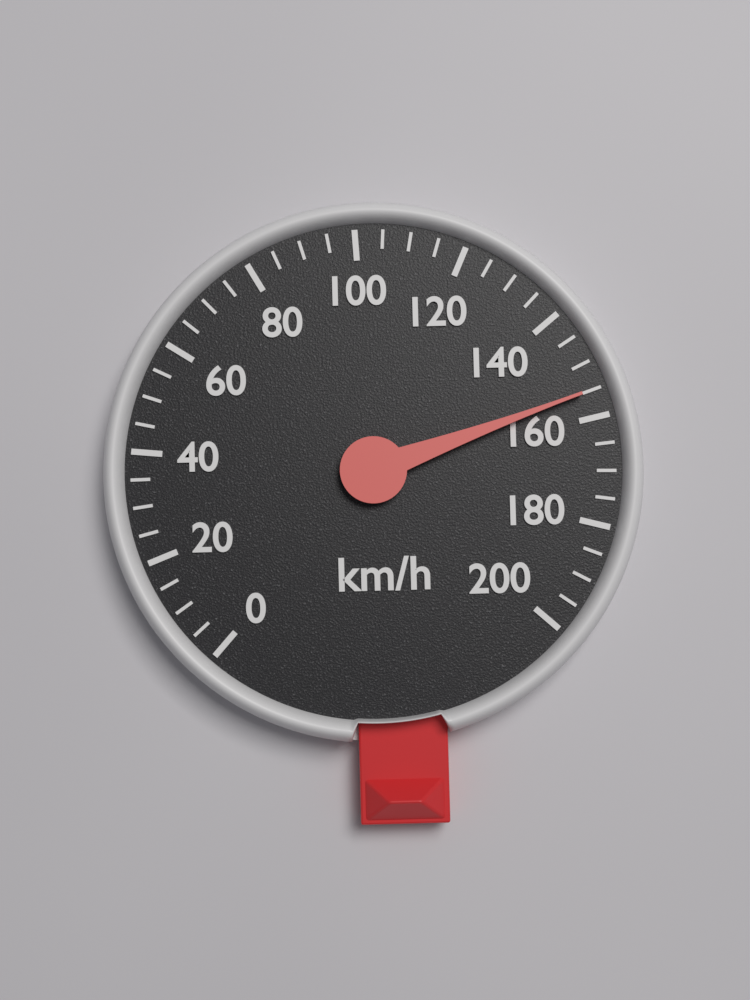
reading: 155 km/h
